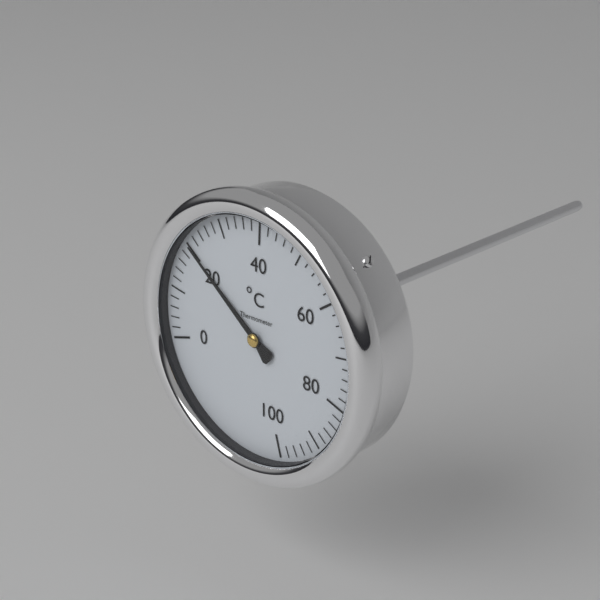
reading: 20 °C
